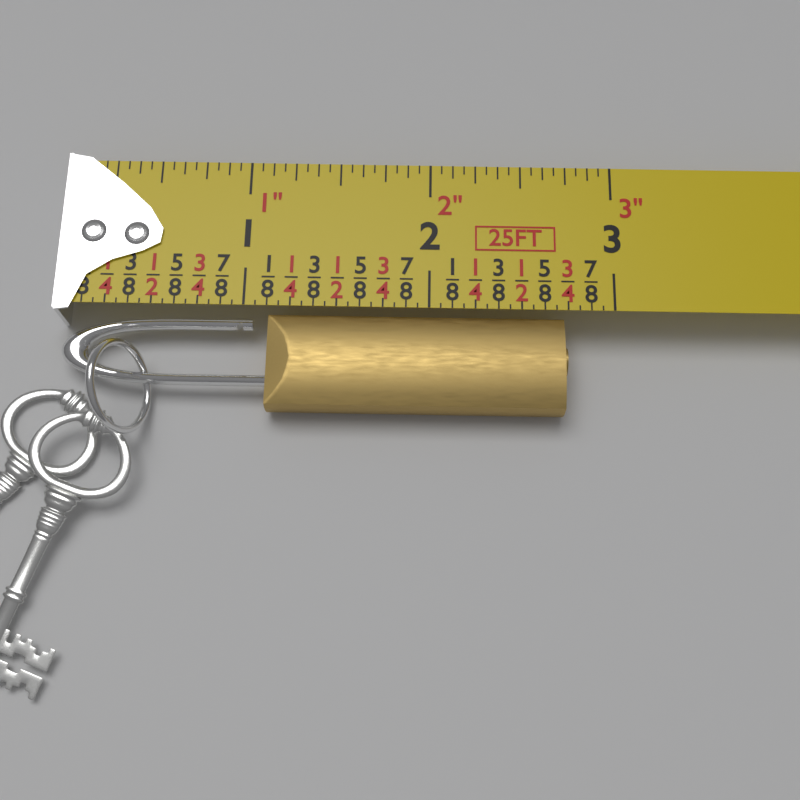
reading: 2.7500 in
